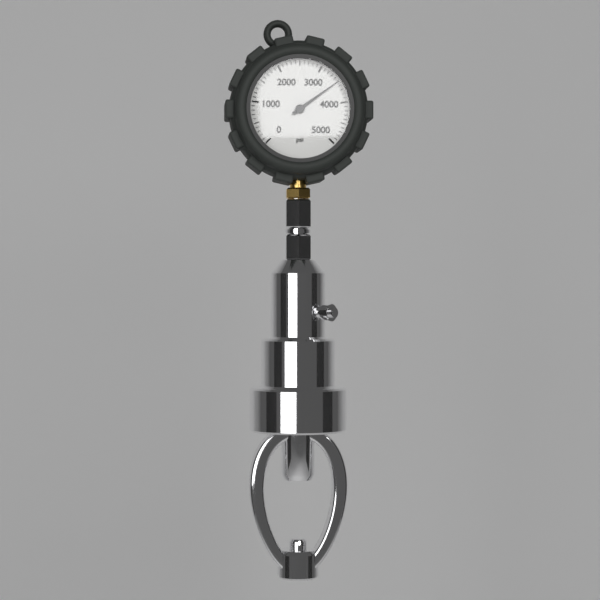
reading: 3500 psi
